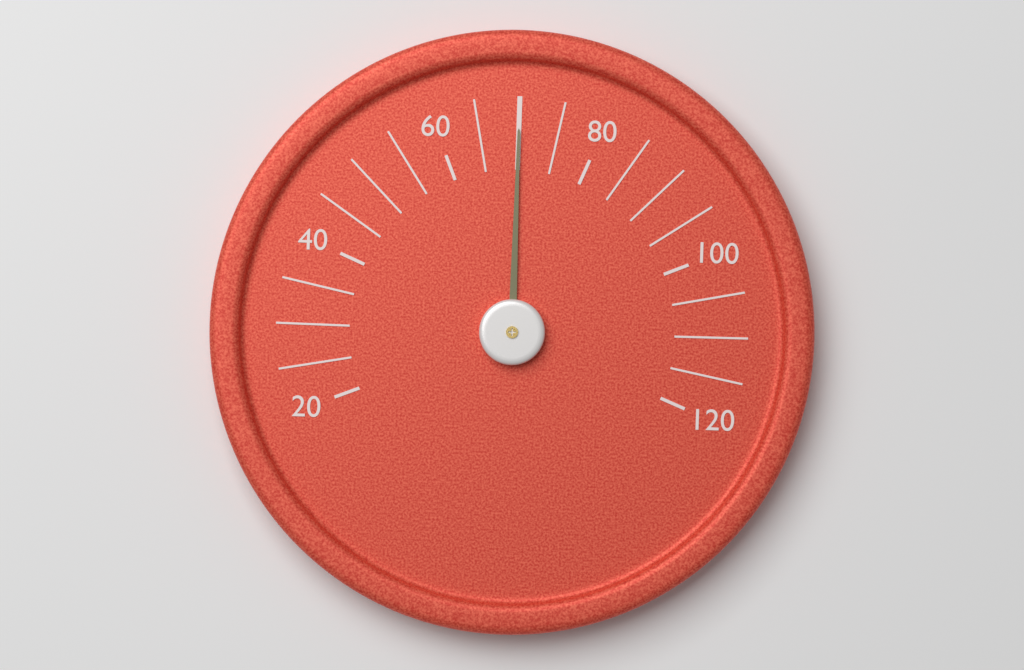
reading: 70 (no unit)
